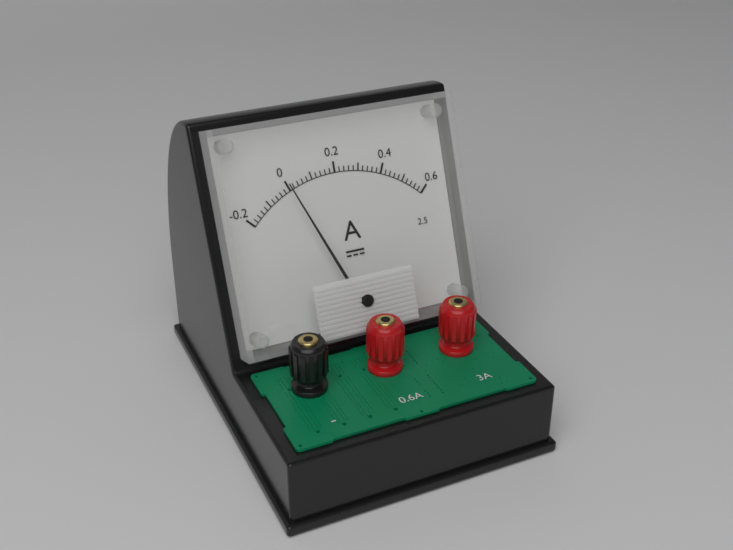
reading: 0.00 A
